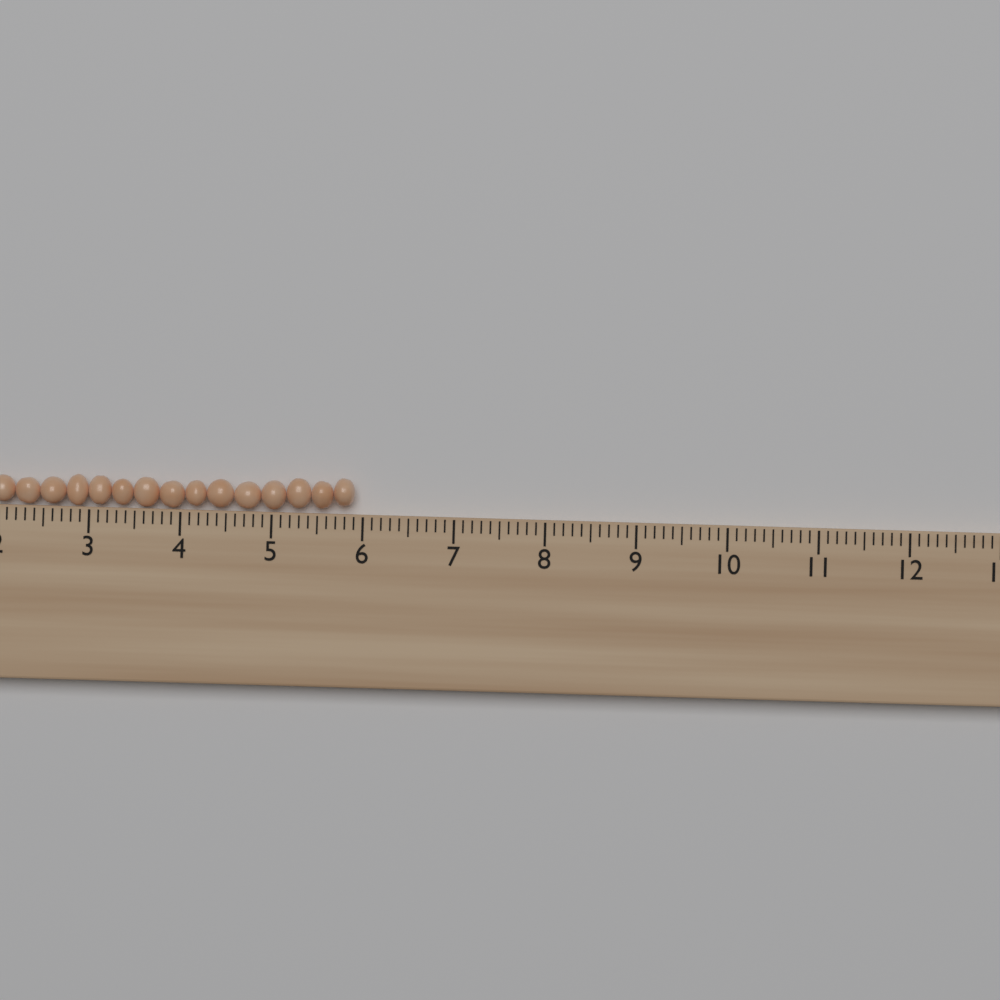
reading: 5.9 cm
